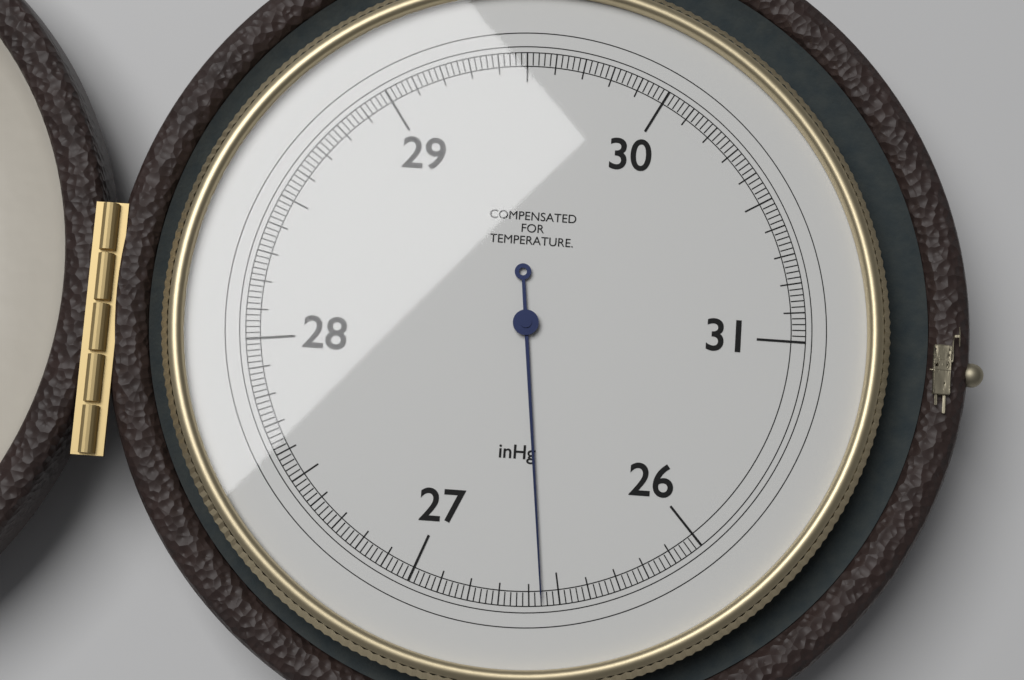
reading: 26.56 inHg
